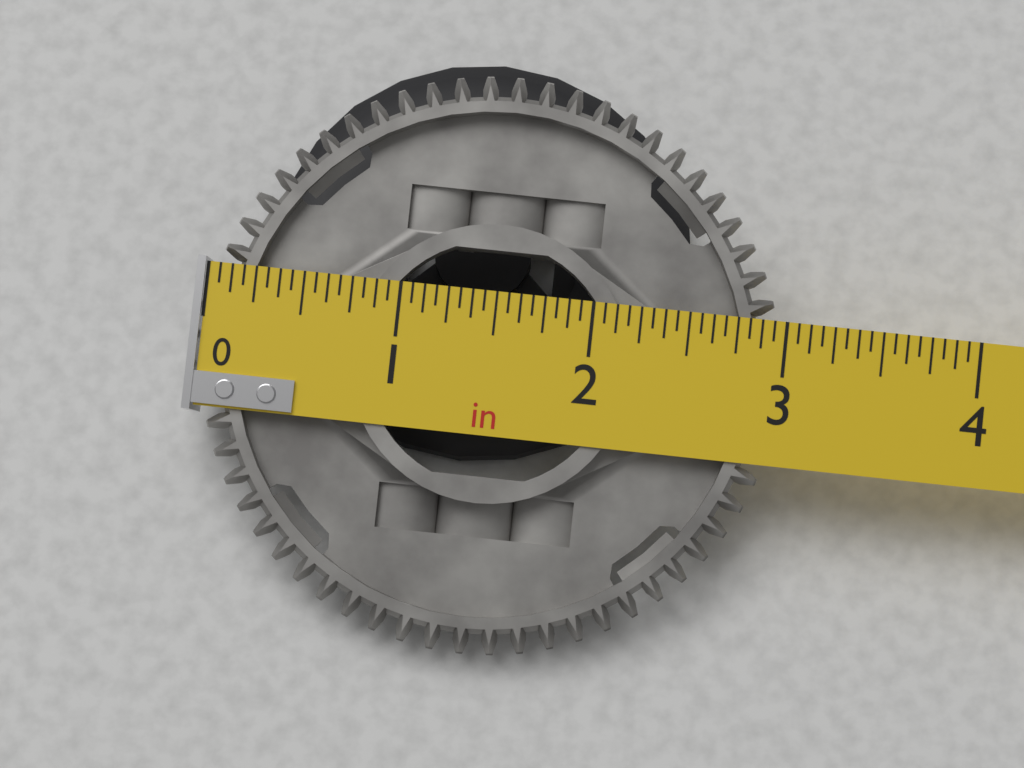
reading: 3.0000 in
